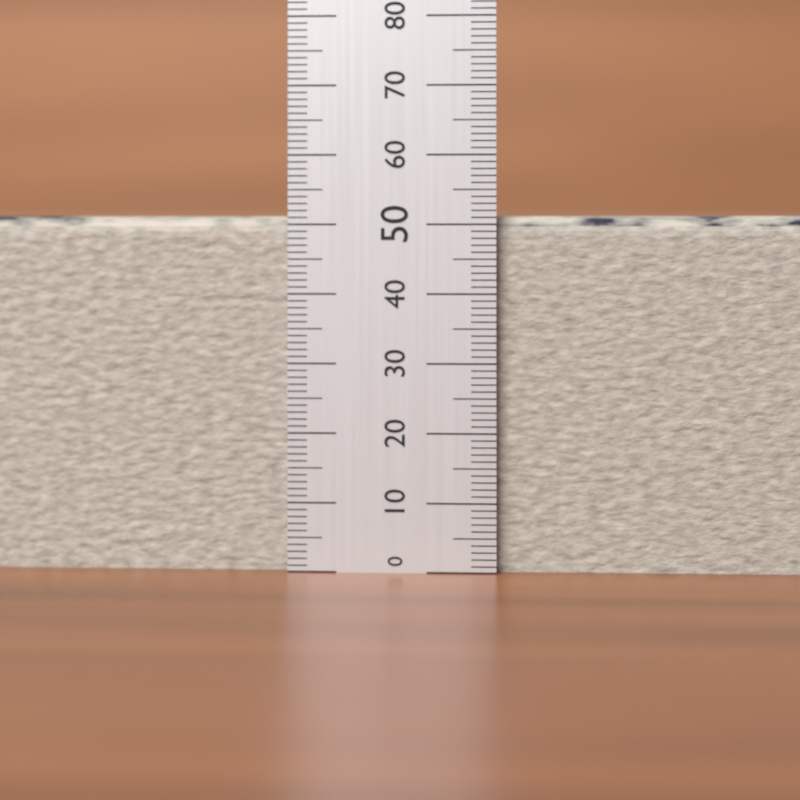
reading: 52 (no unit)
